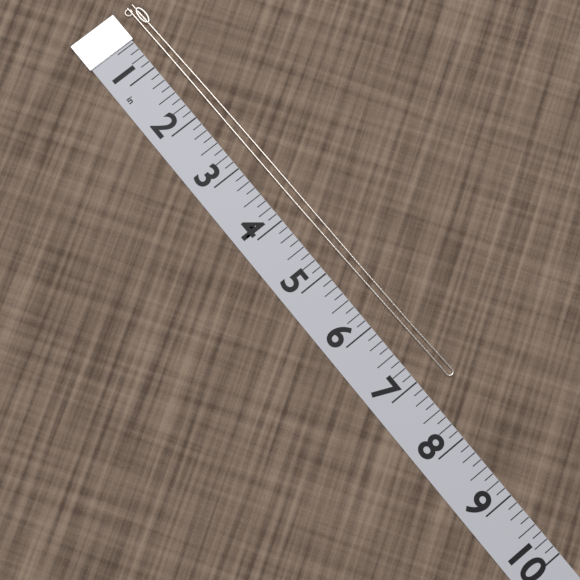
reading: 7.250 in
